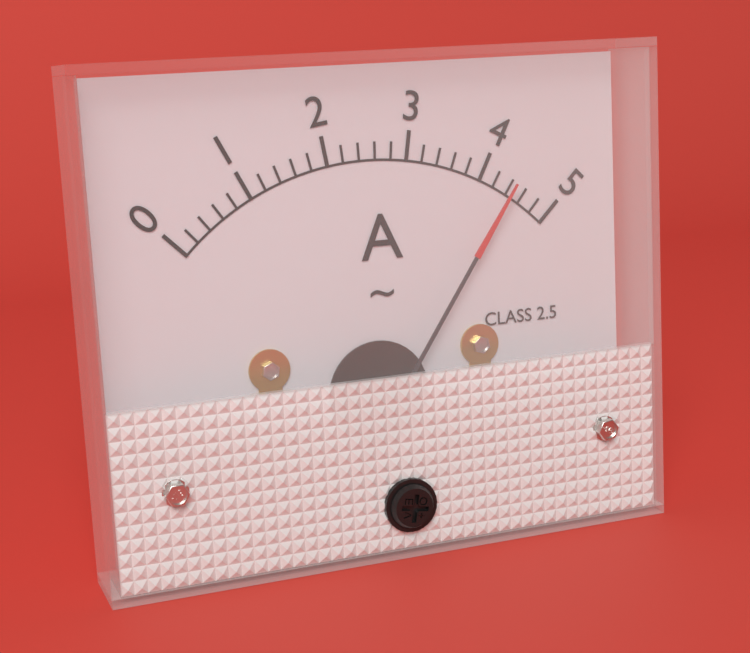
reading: 4.4 A
